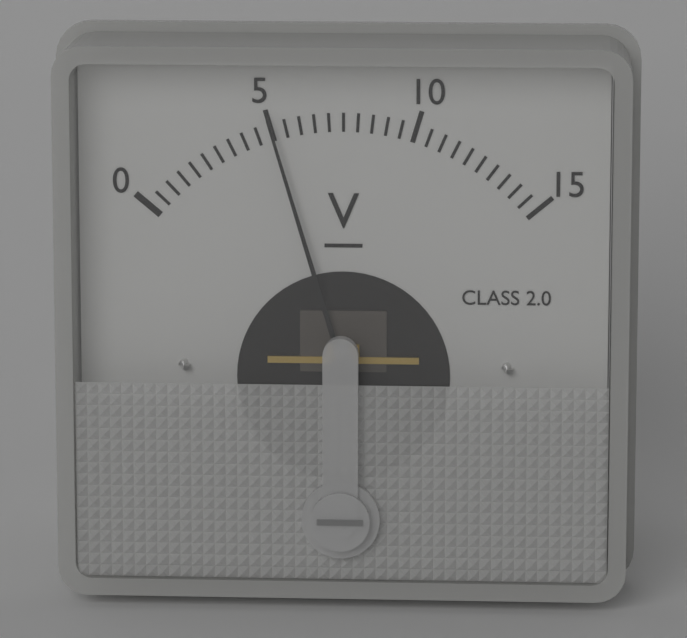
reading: 5.0 V
